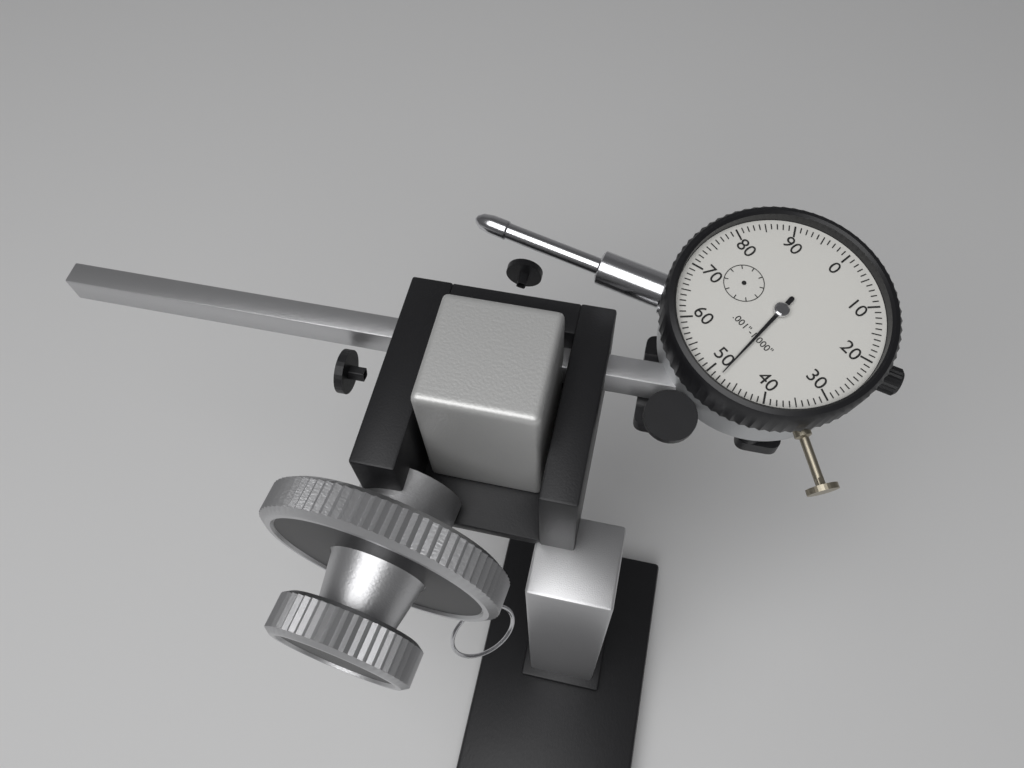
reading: 0.048 in
